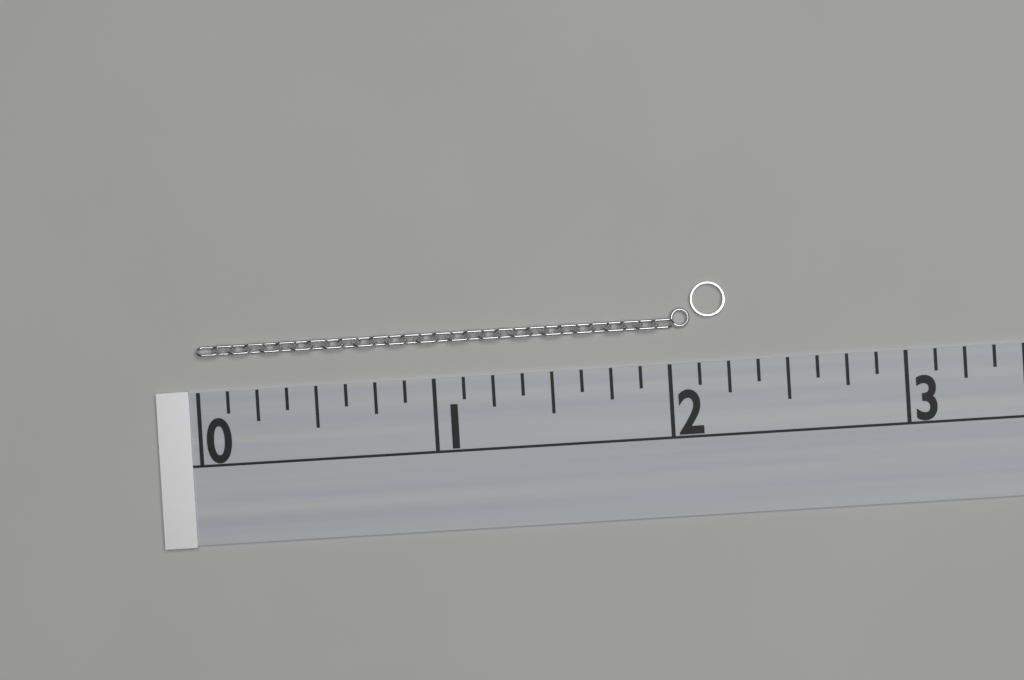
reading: 2.250 (no unit)
